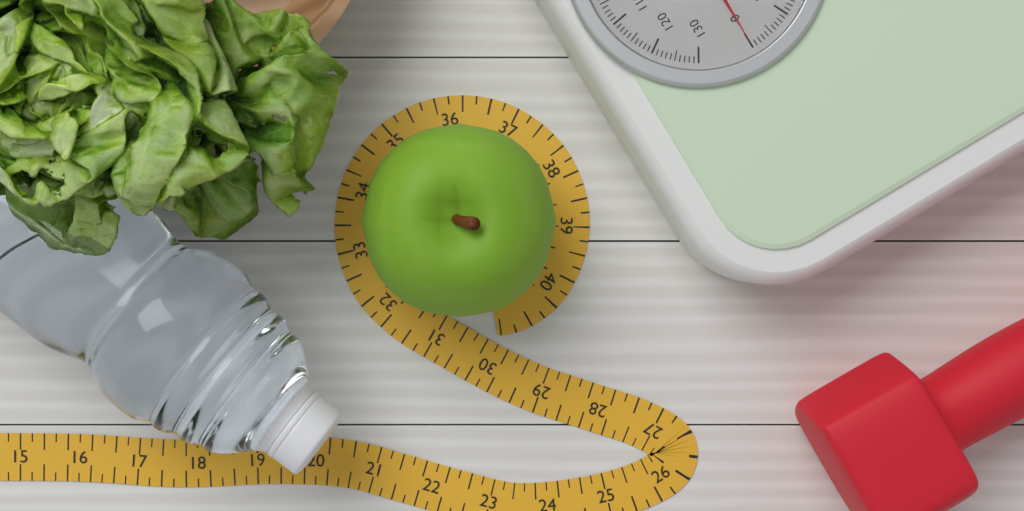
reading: 0 kg
